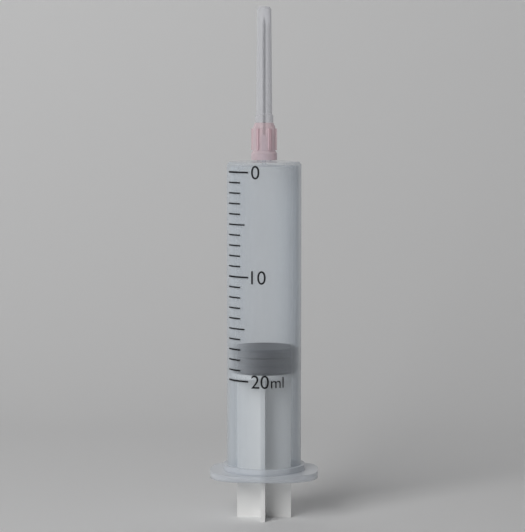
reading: 17 ml
